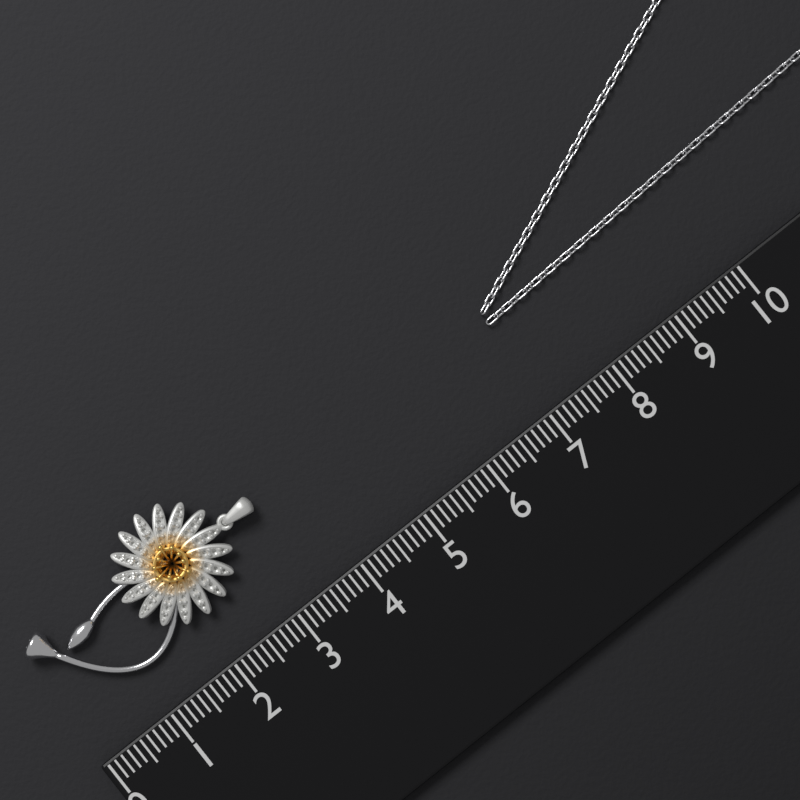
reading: 3.4 (no unit)
